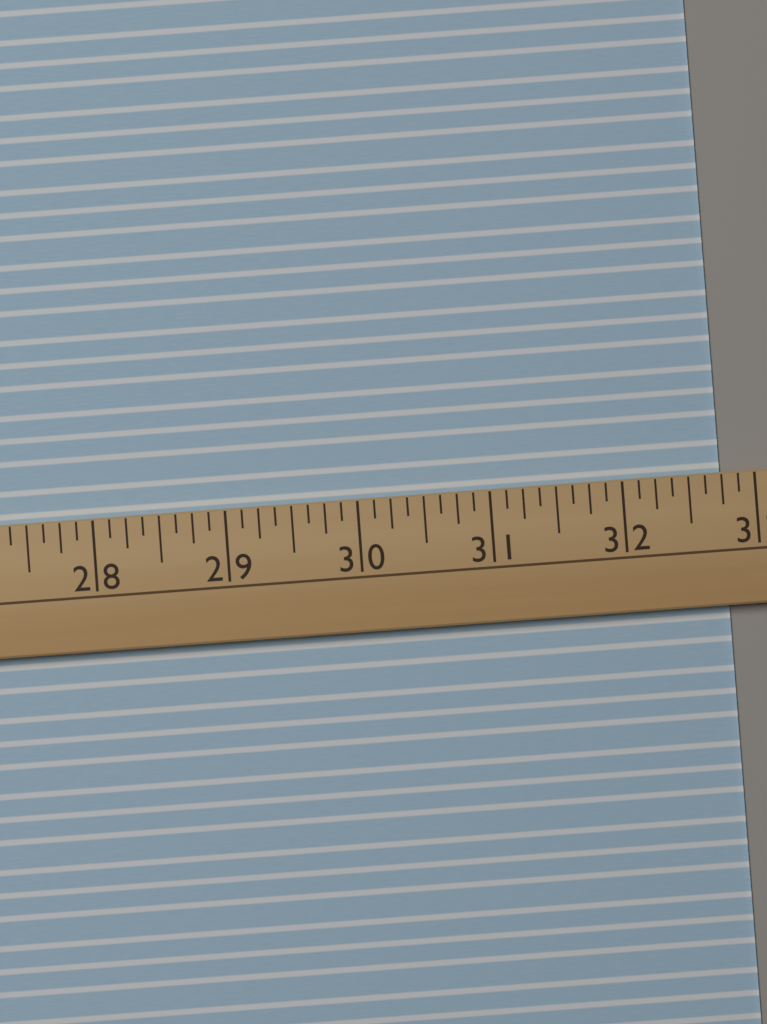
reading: 32.750 (no unit)
